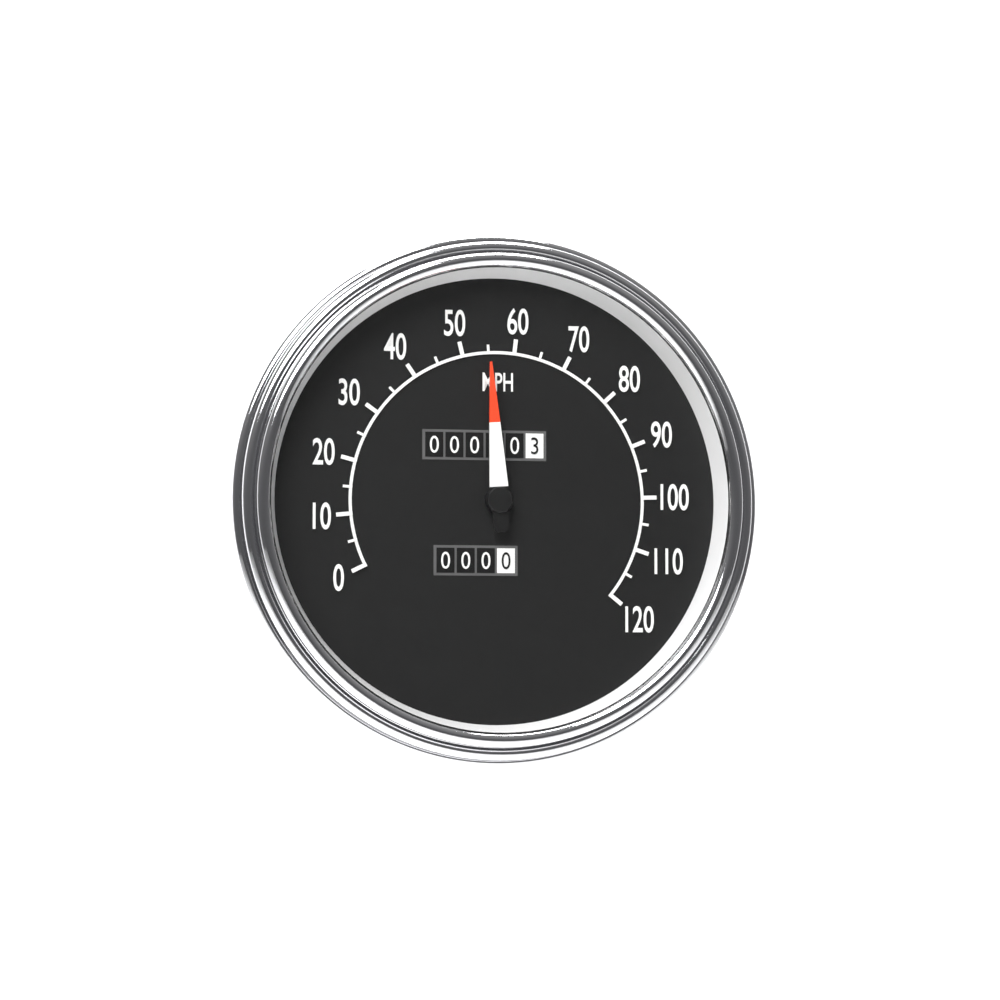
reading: 55 MPH
